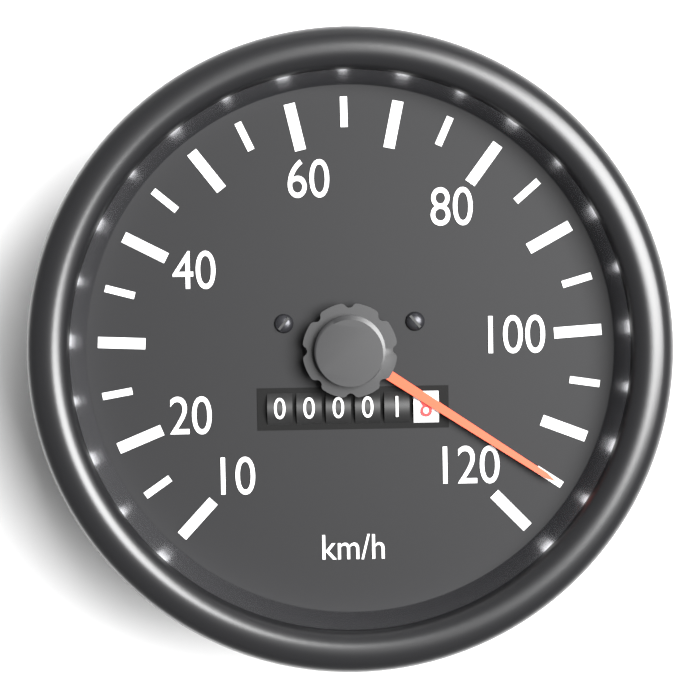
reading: 115 km/h
